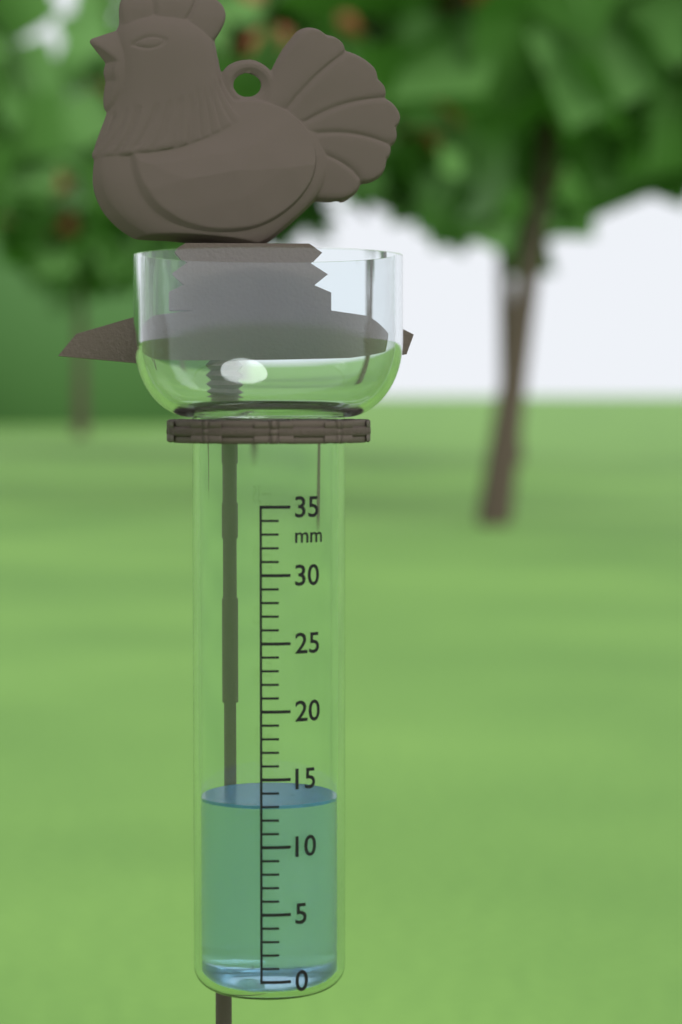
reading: 13 mm
